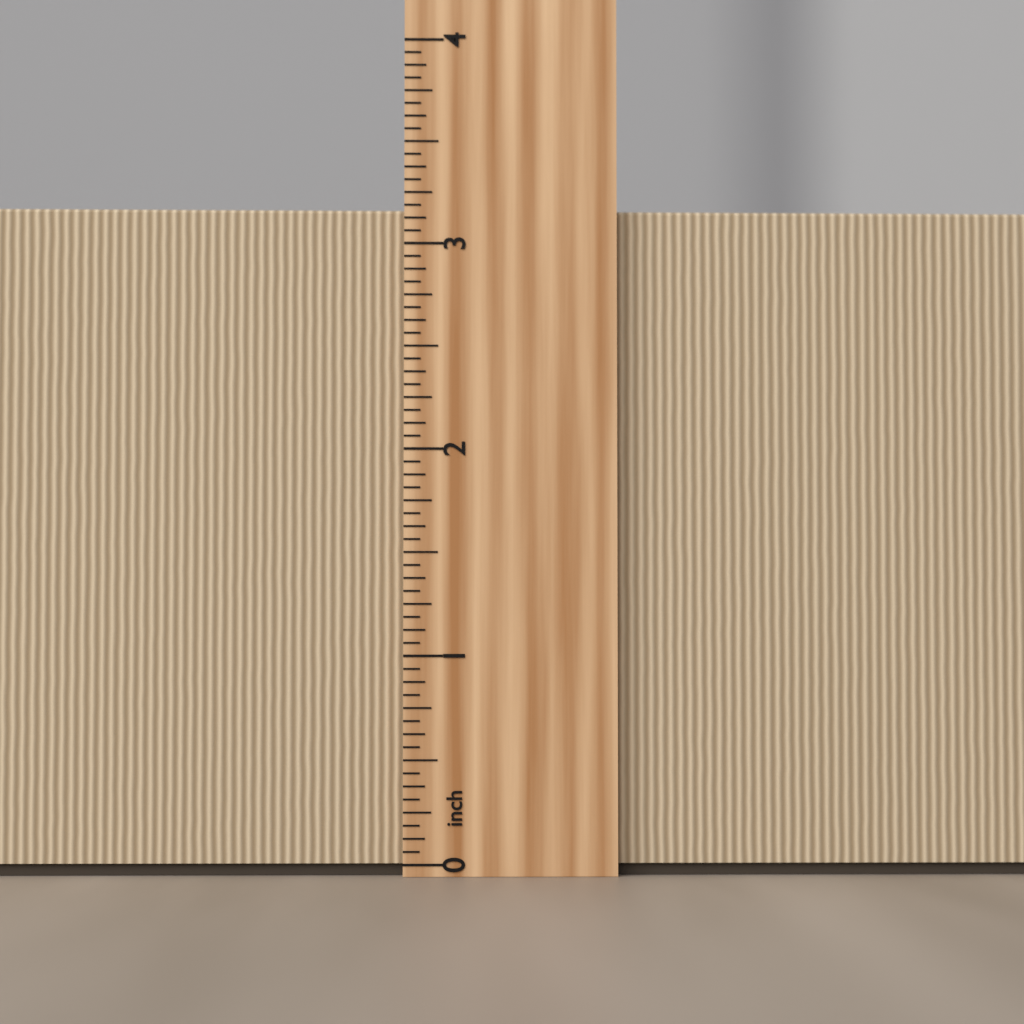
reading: 3.1875 inch
